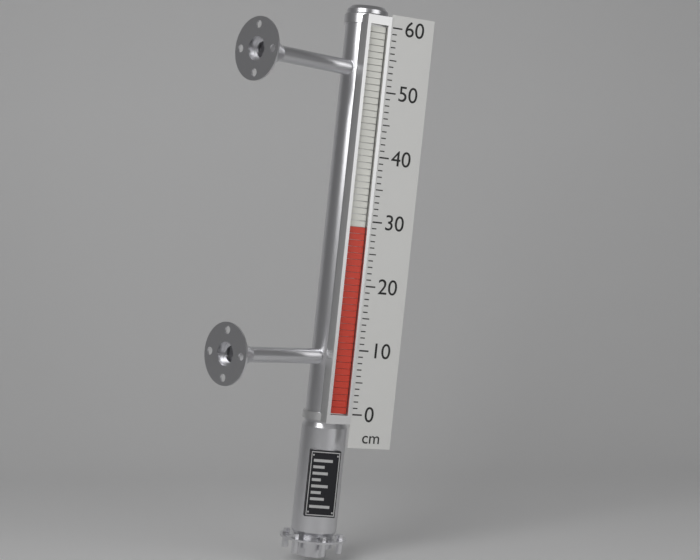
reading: 29 cm
